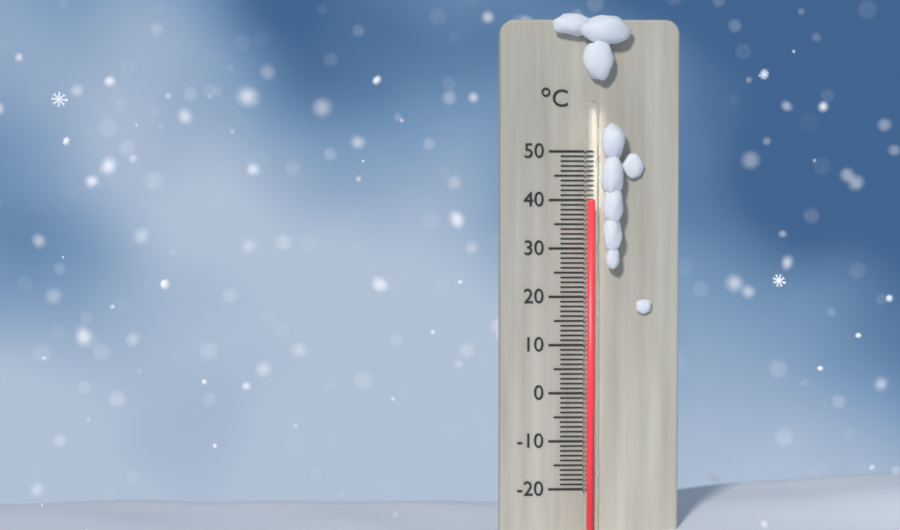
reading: 40 °C
